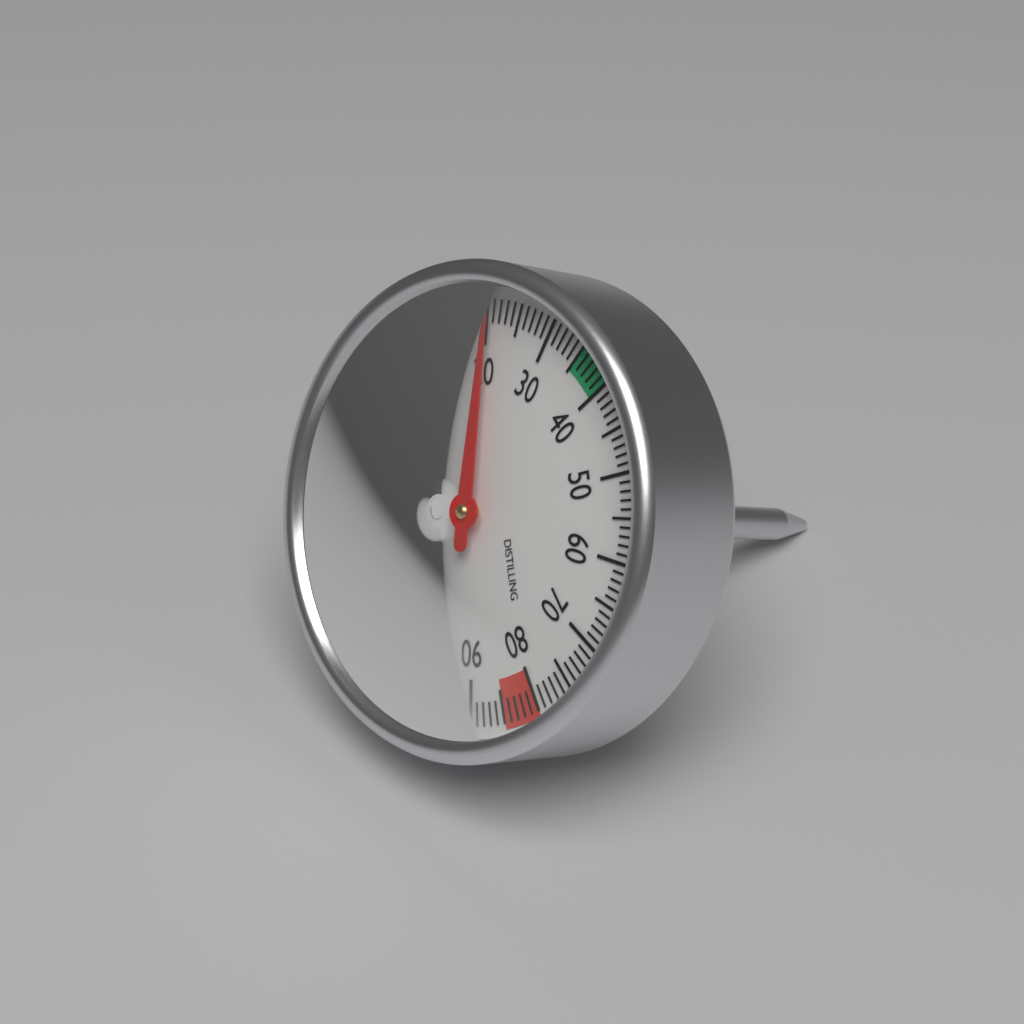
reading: 21 °C
